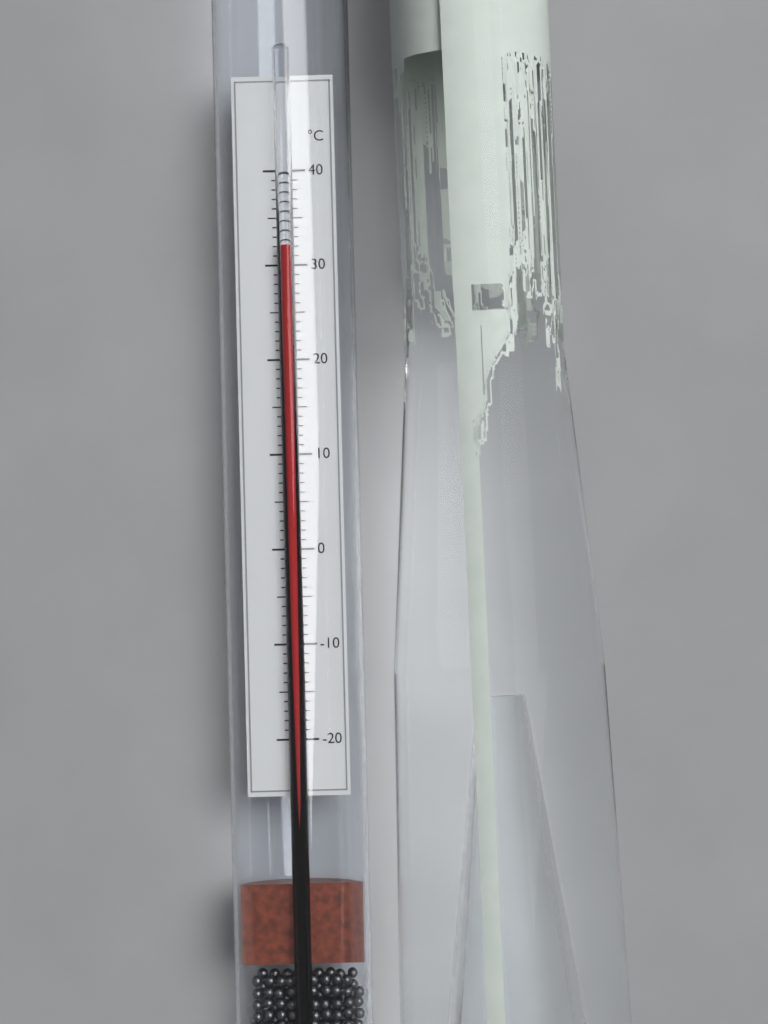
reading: 32 °C
